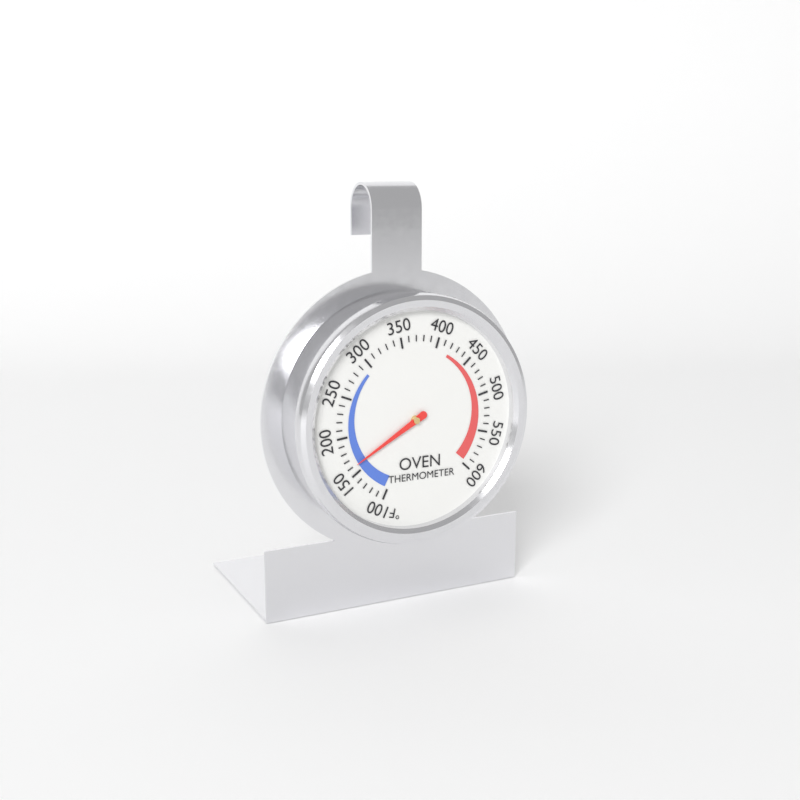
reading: 160 °F
